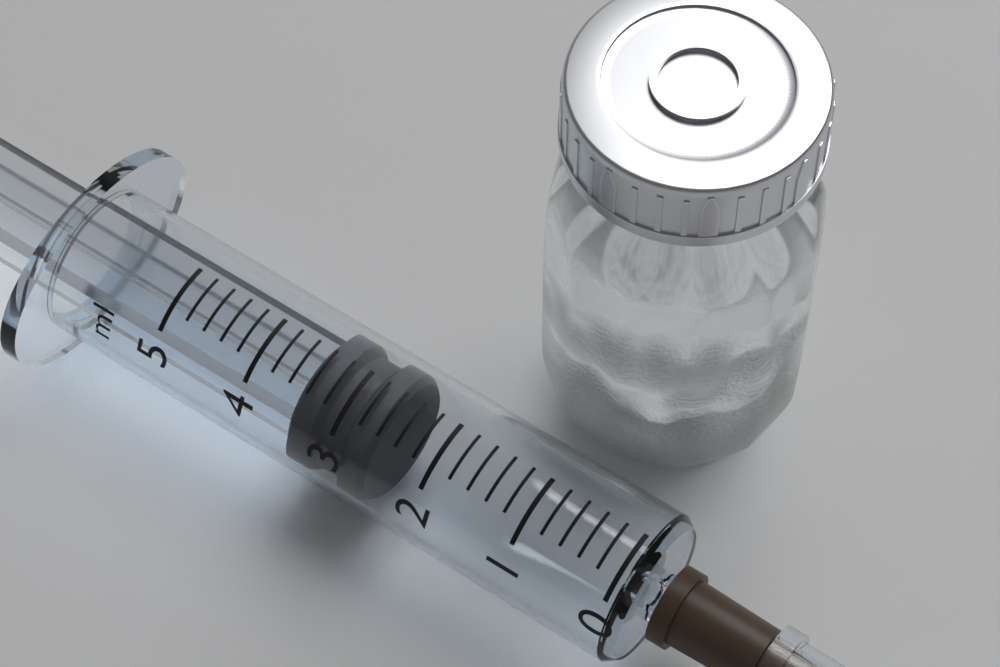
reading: 2.6 ml
